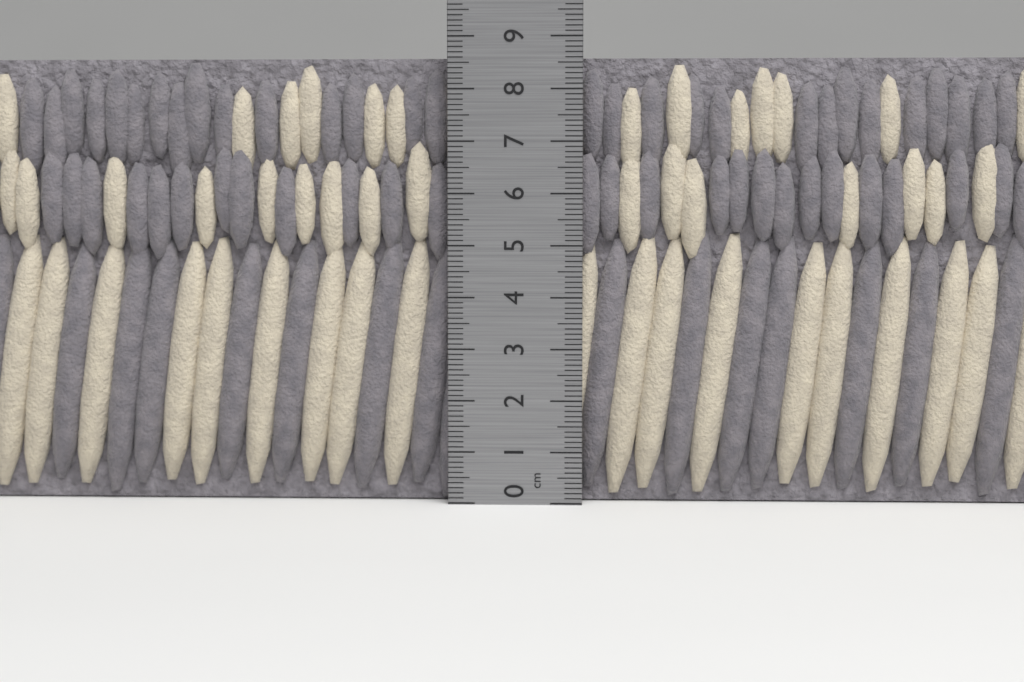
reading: 8.6 cm
